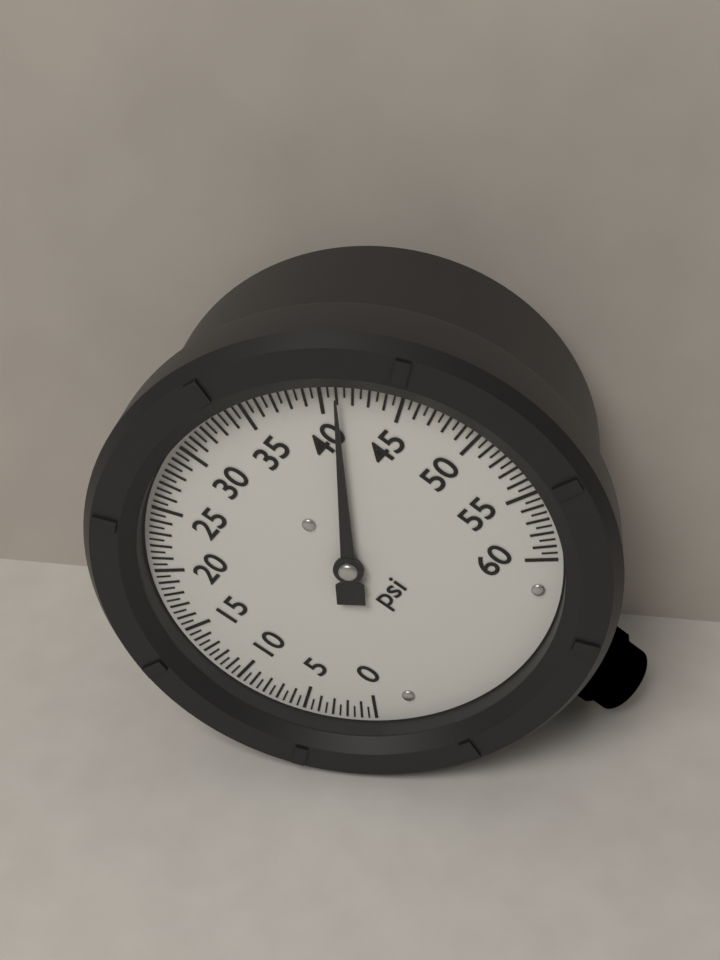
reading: 41.0 psi
